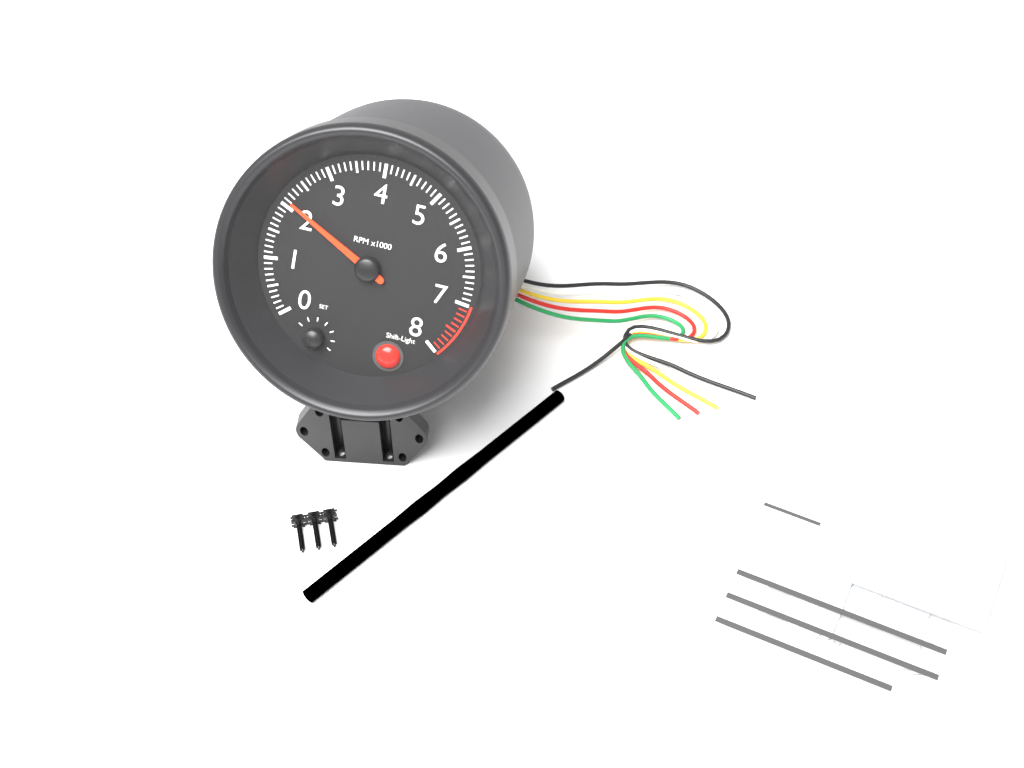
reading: 2100 RPM
